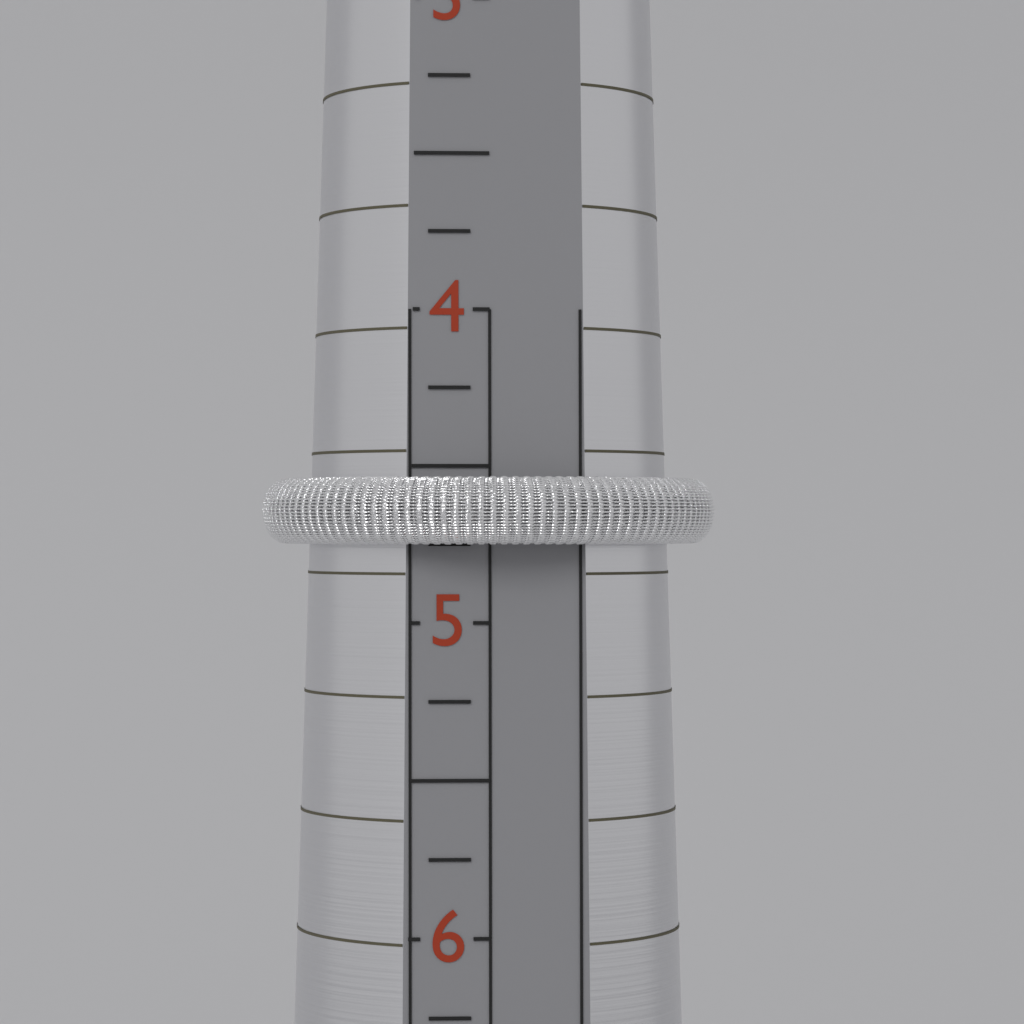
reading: 4.75 (no unit)
